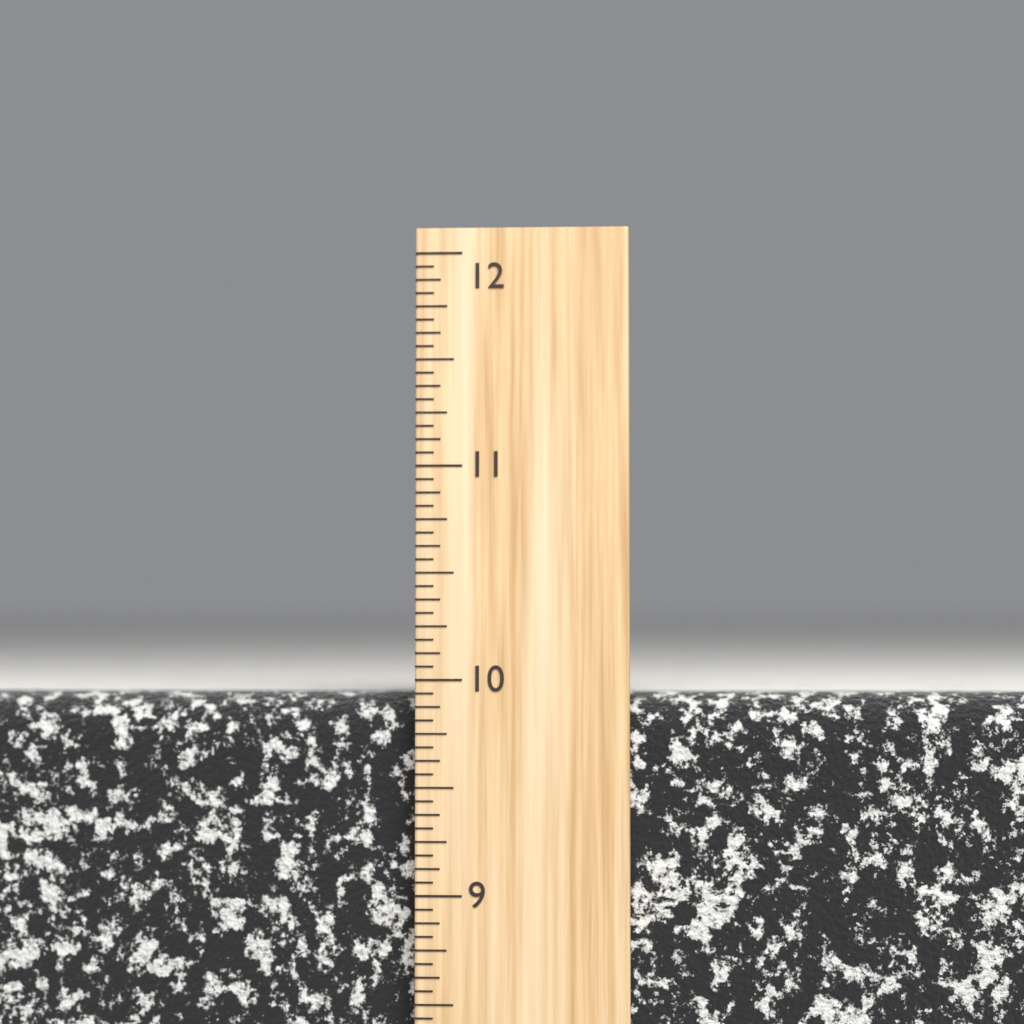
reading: 9.9375 inch
